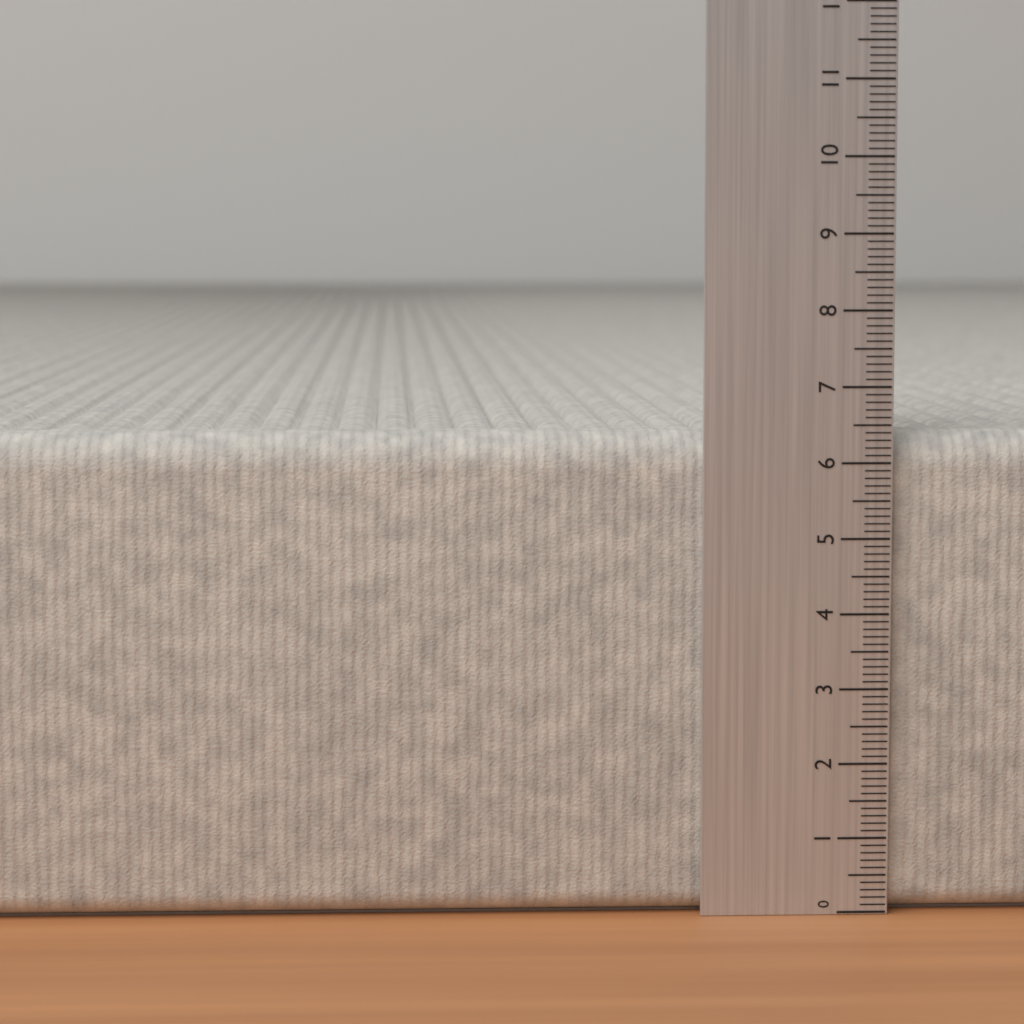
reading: 6.4 (no unit)
